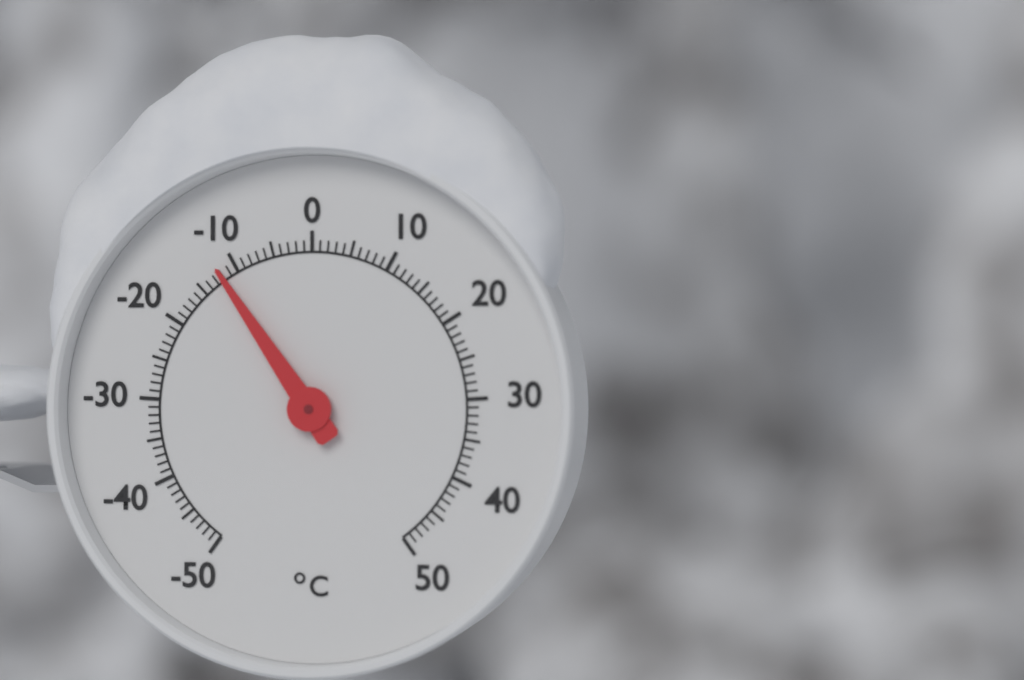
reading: -12 °C
